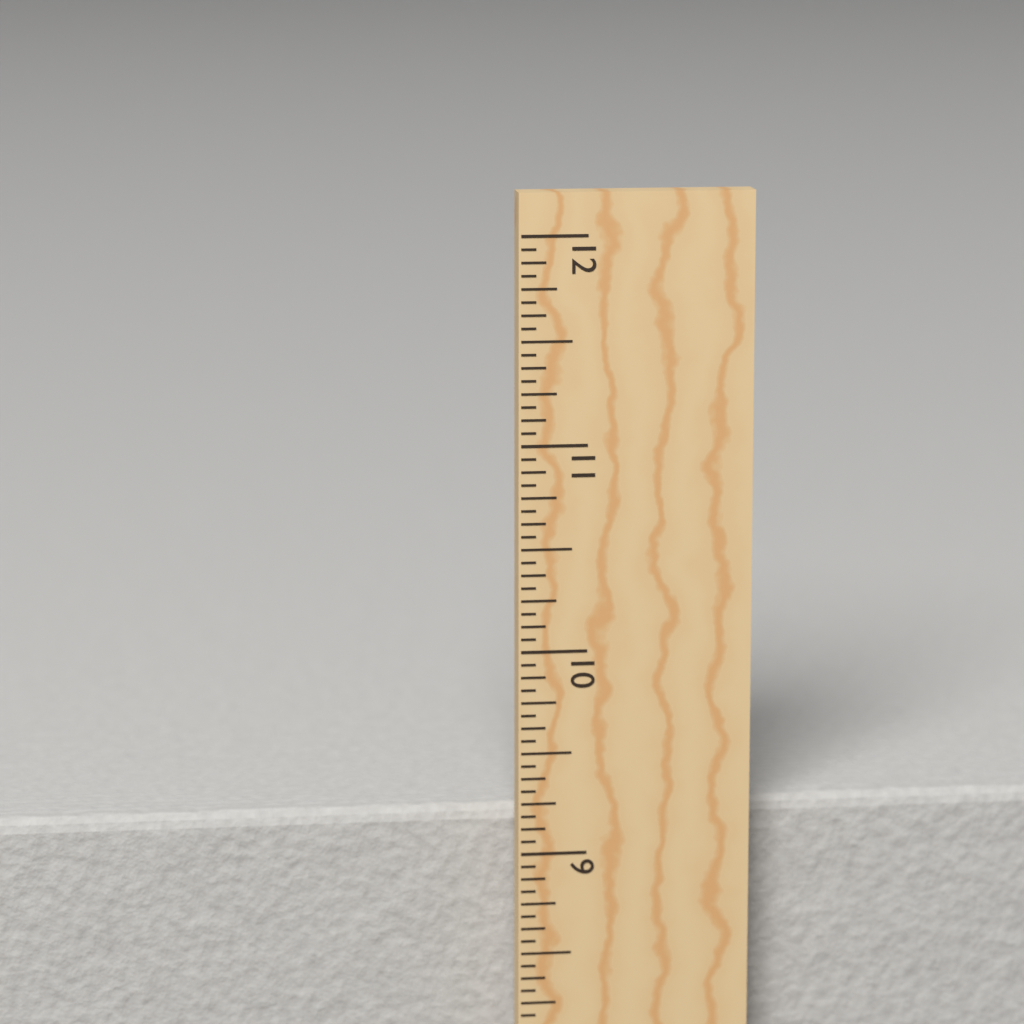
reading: 9.1875 in
